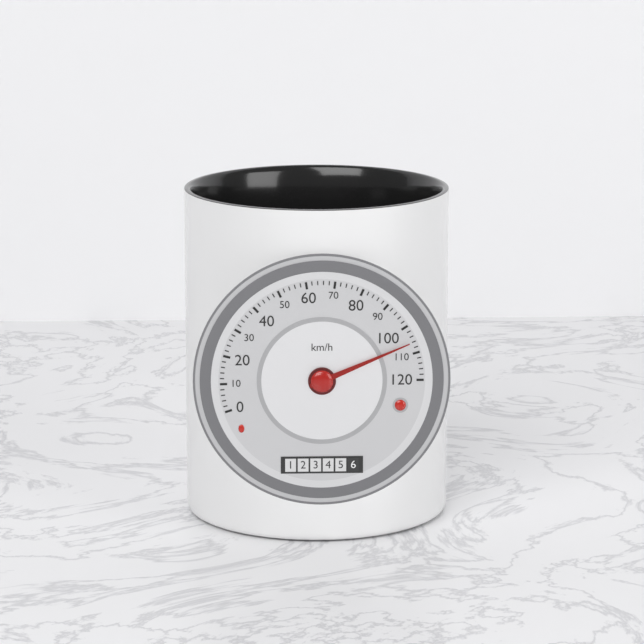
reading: 106 km/h
